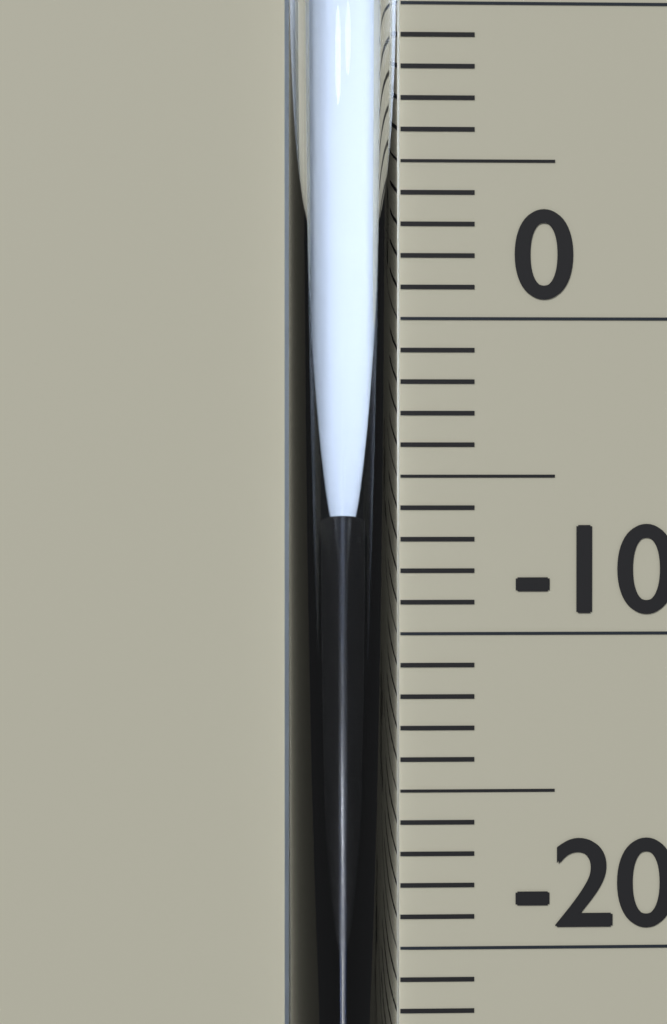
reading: -6 °C
